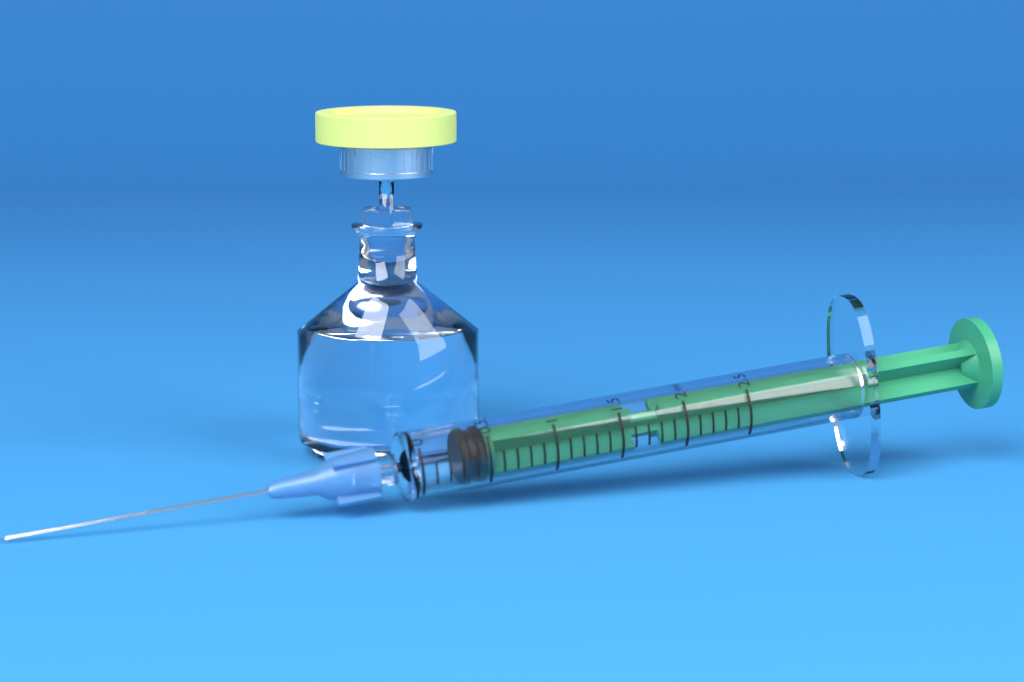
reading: 0.3 ml
